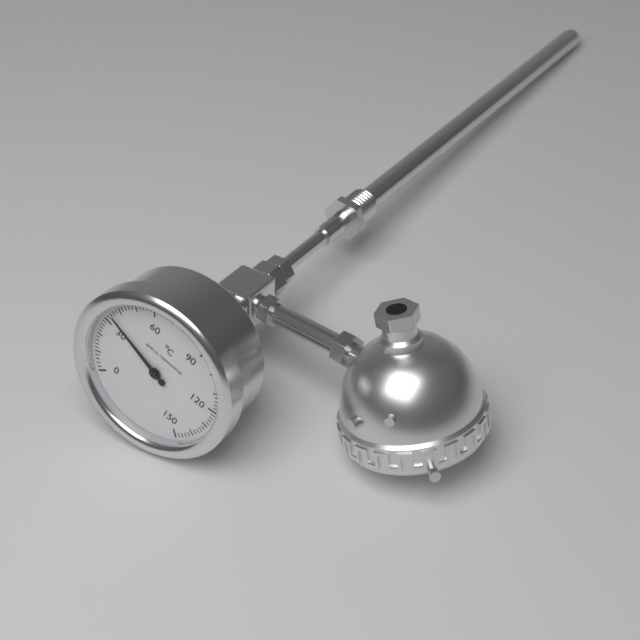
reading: 34 °C
